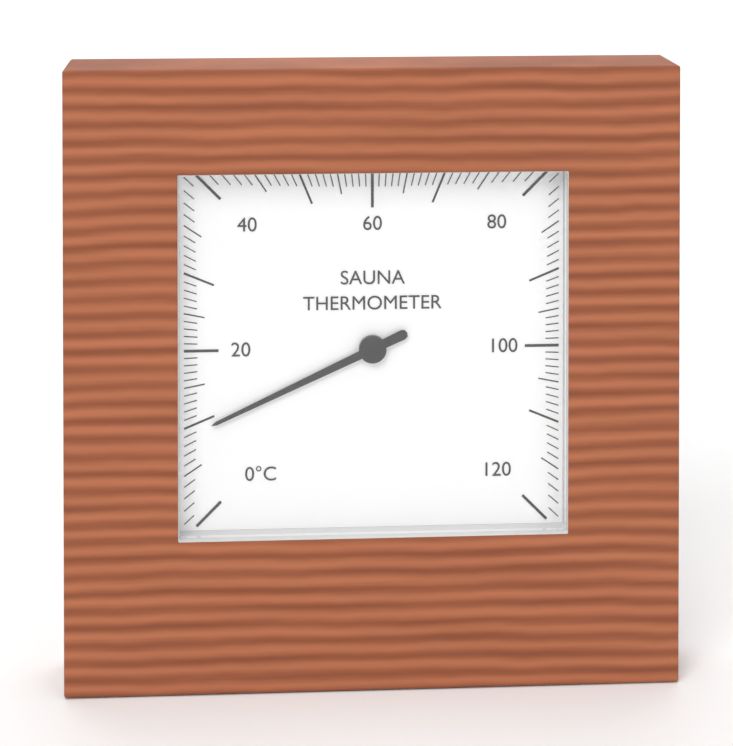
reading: 9 °C
